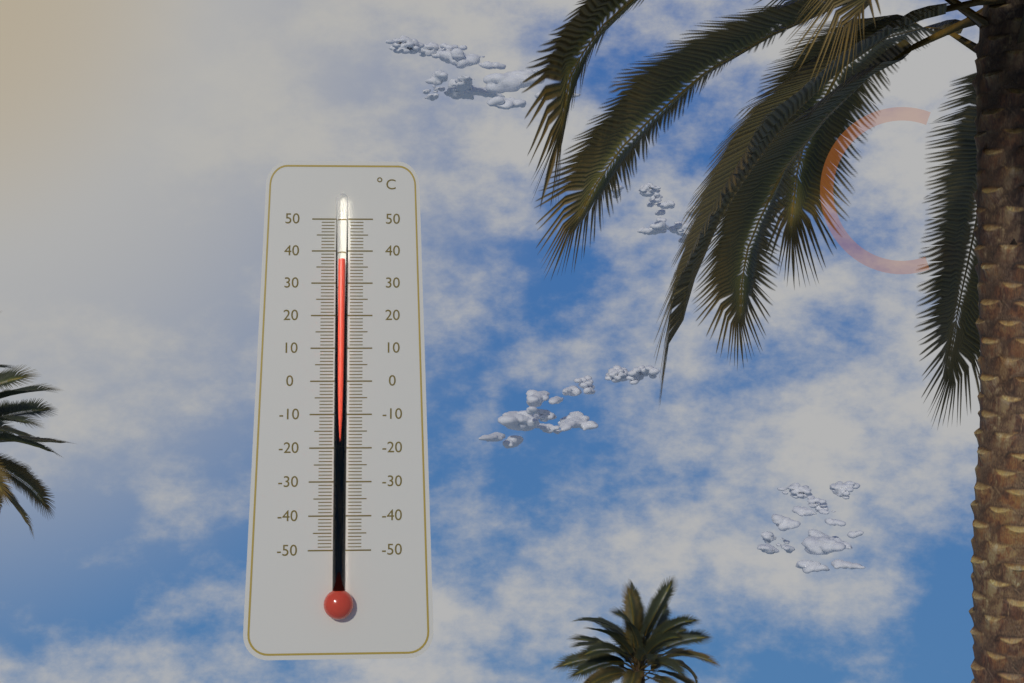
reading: 37 °C
